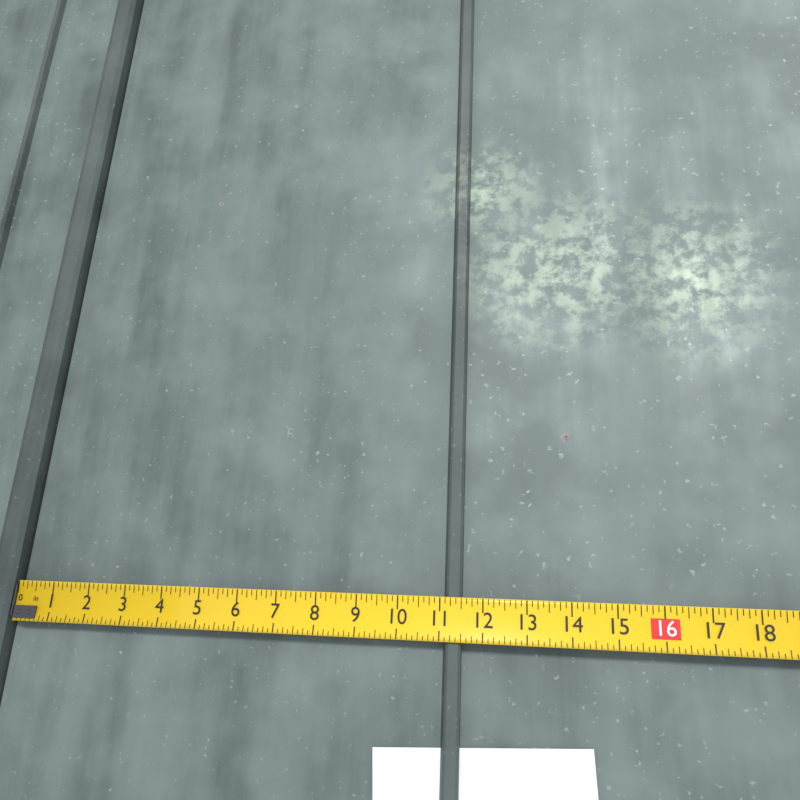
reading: 11.500 in
